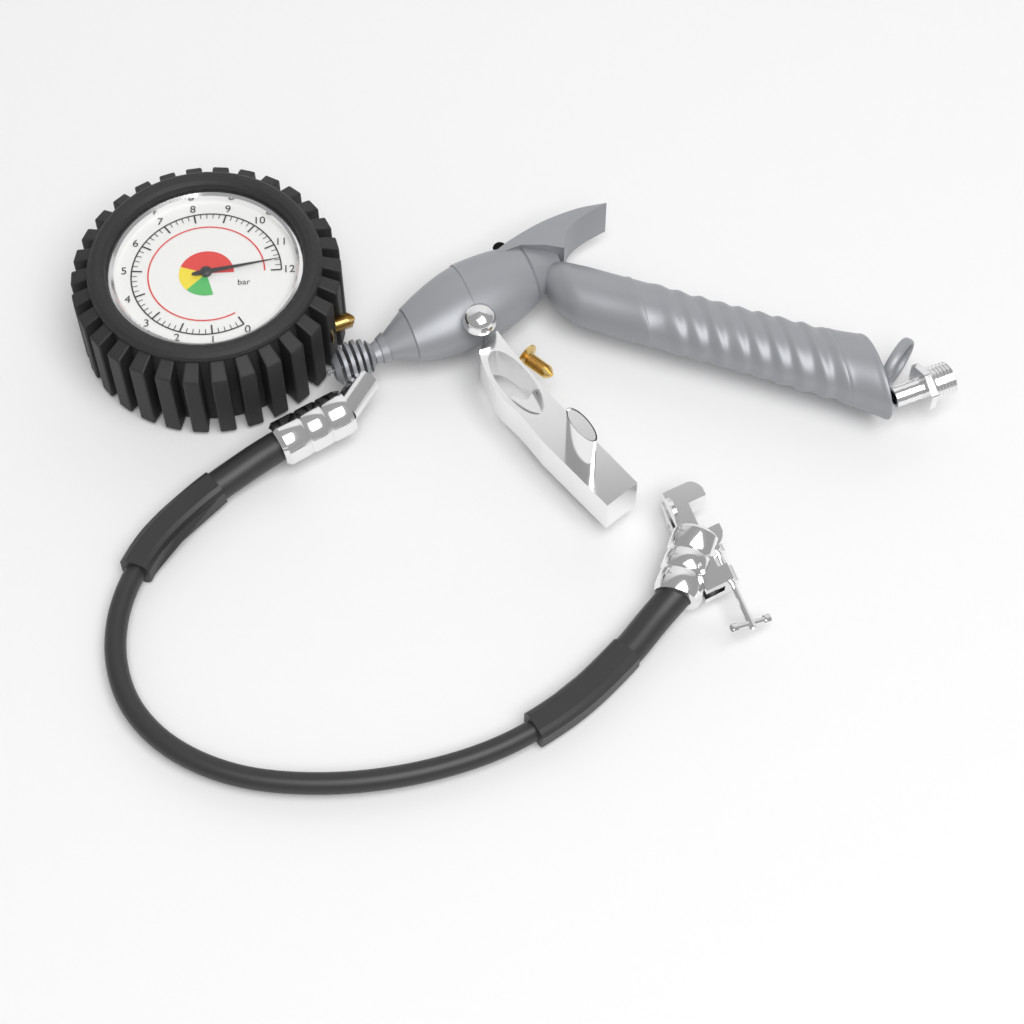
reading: 11.6 bar
